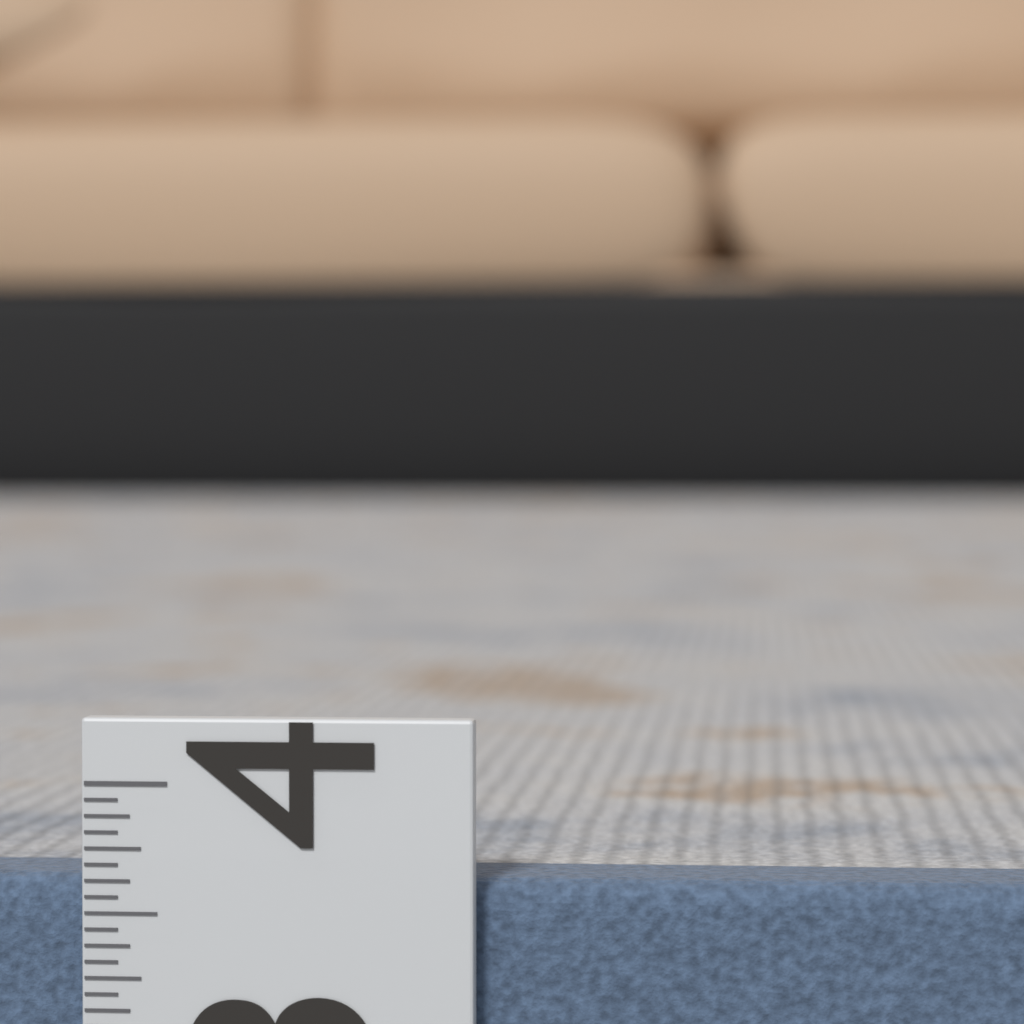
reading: 3.6250 (no unit)
